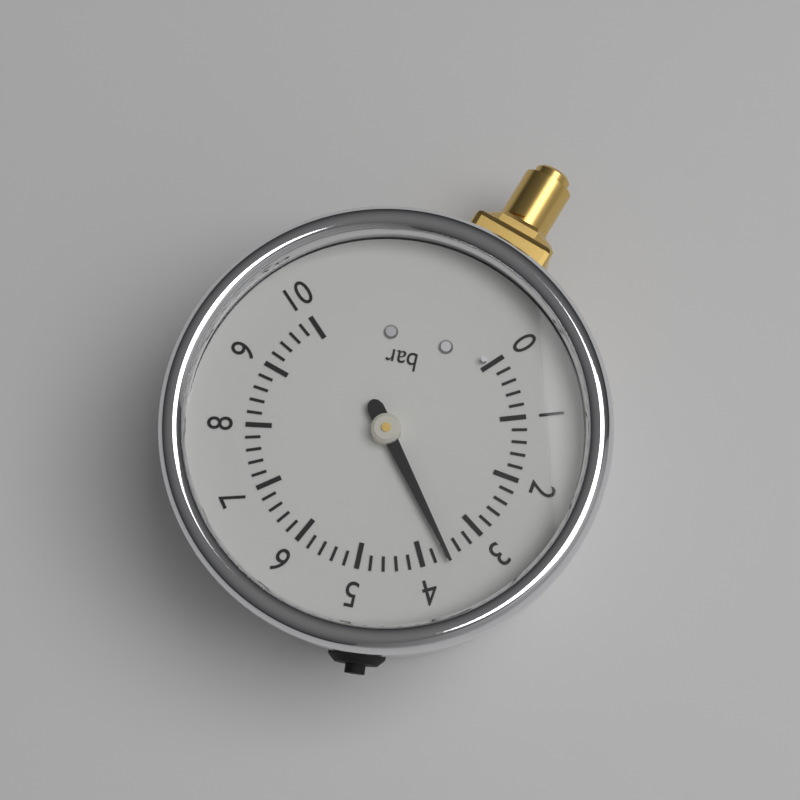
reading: 3.6 bar
